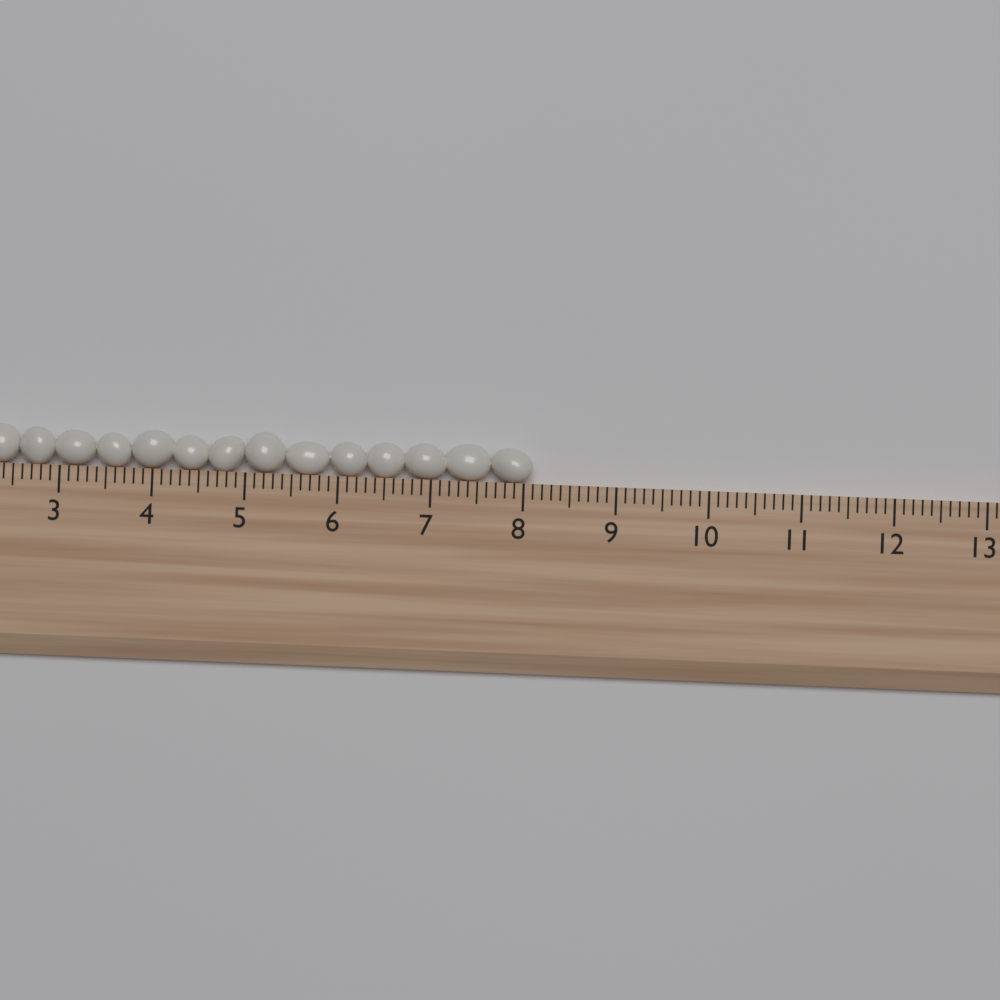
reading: 8.1 (no unit)
